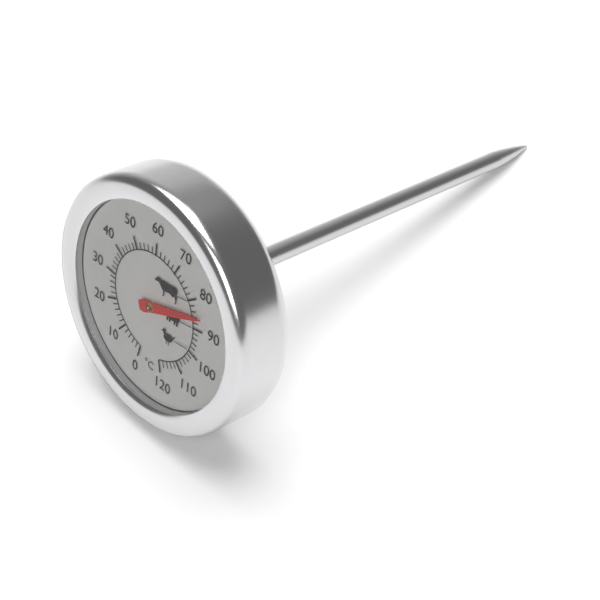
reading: 86 °C
